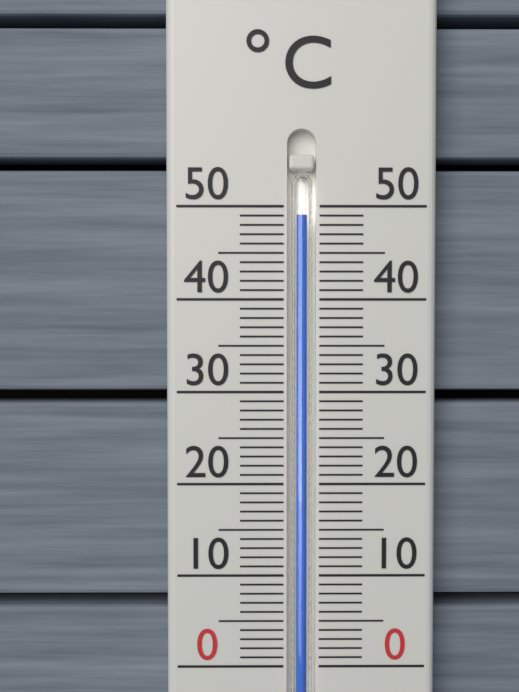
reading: 49 °C
